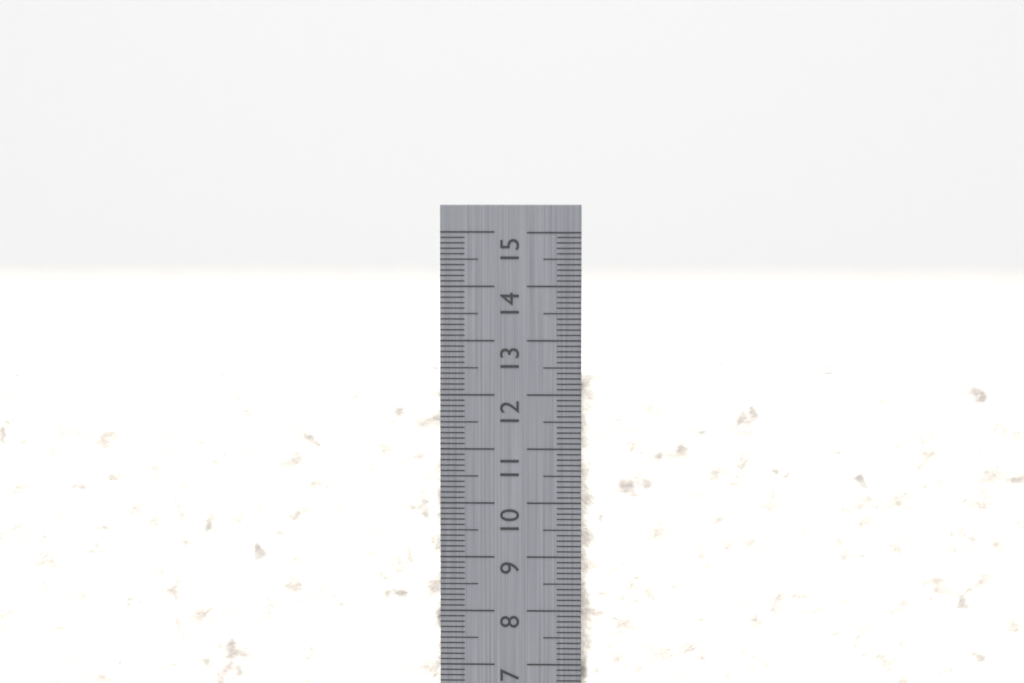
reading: 12.3 cm
